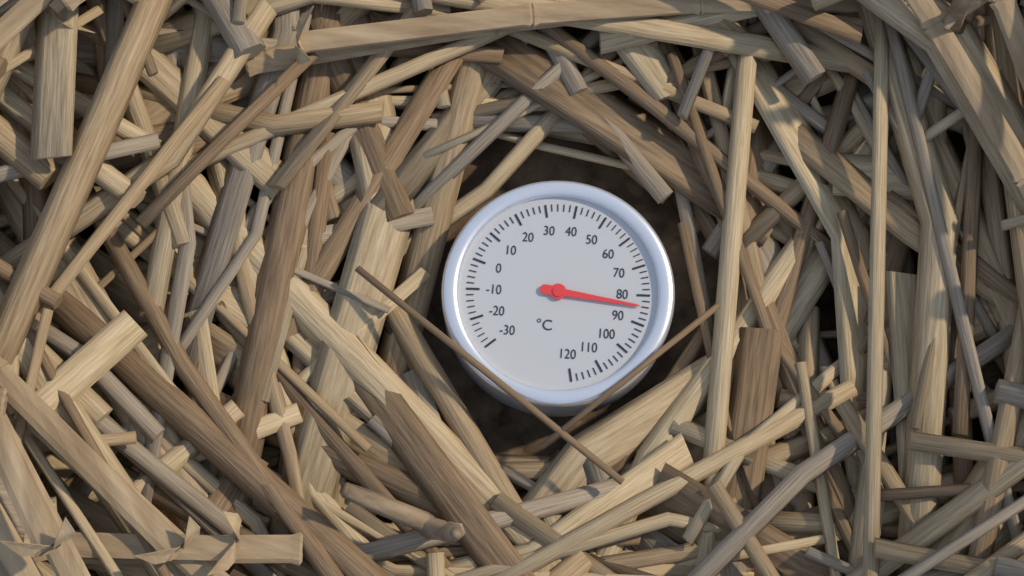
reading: 84 °C
